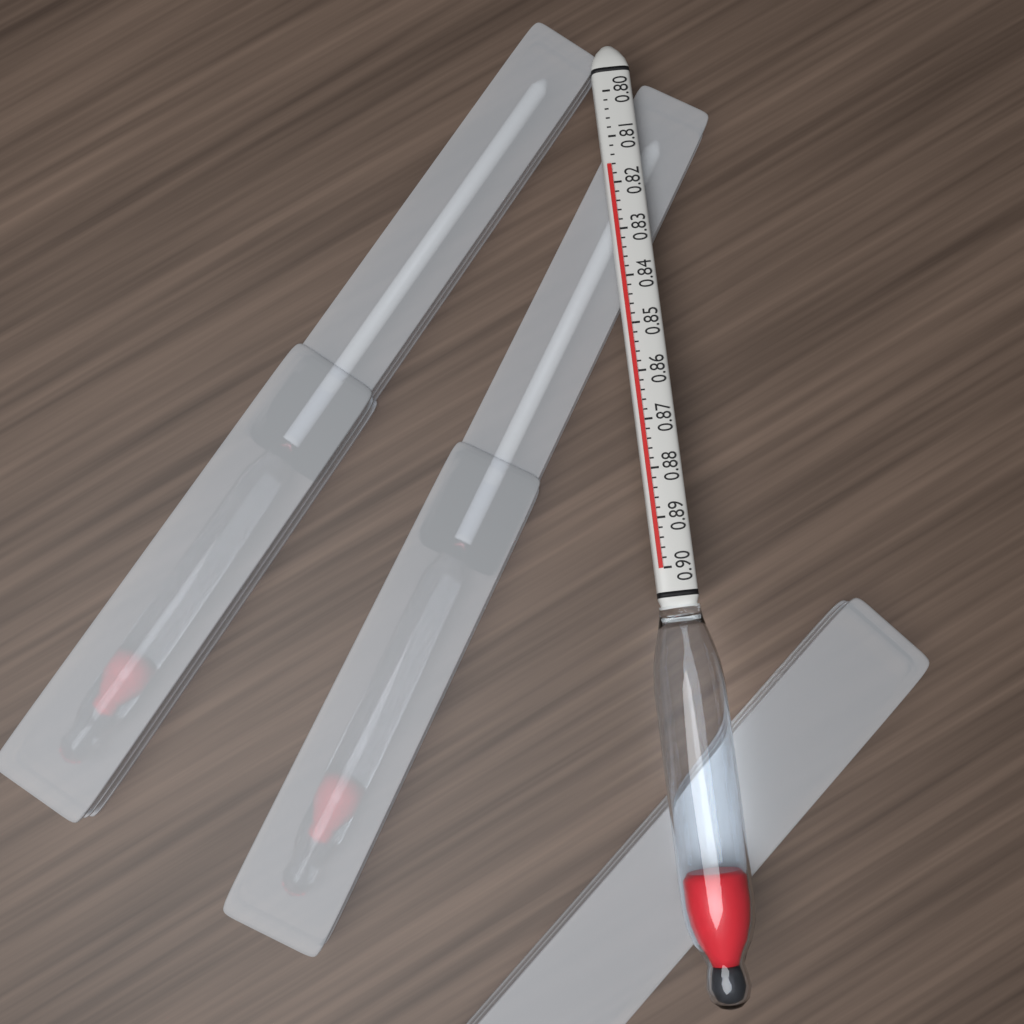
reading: 0.816 (no unit)
